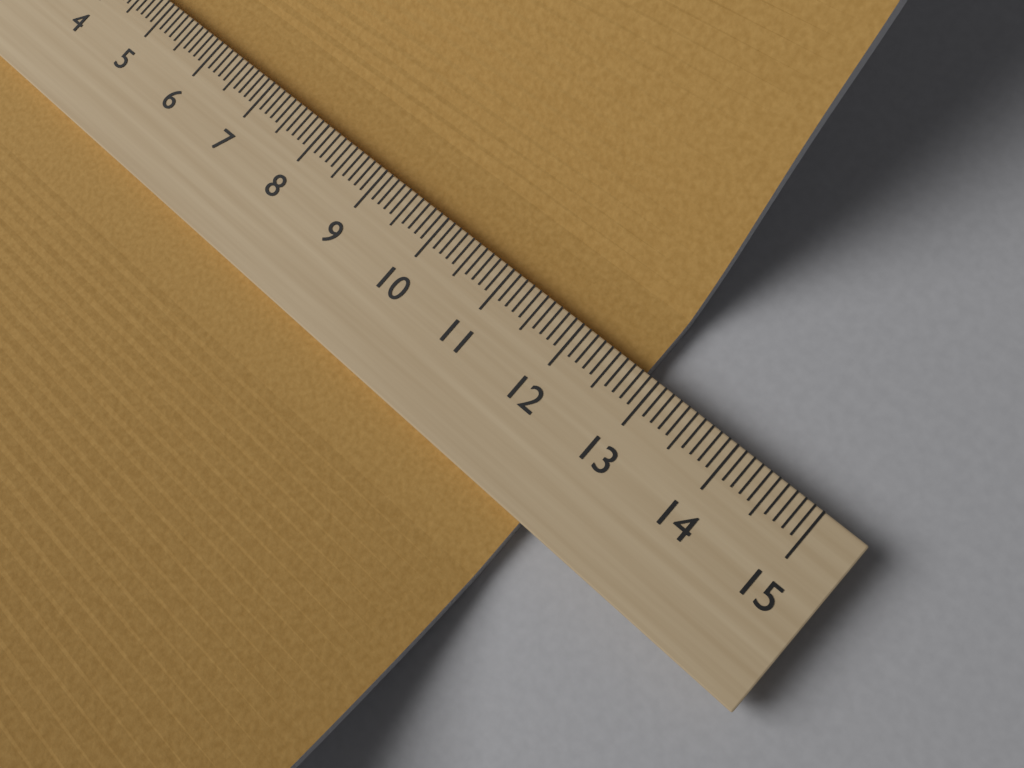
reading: 12.8 (no unit)
